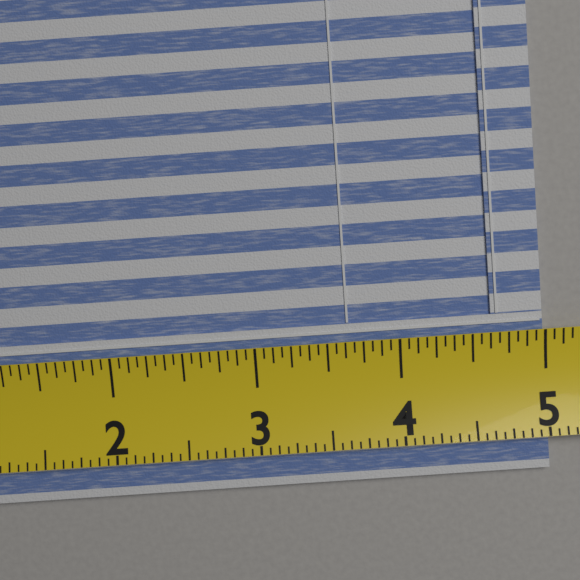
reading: 5.0000 (no unit)
